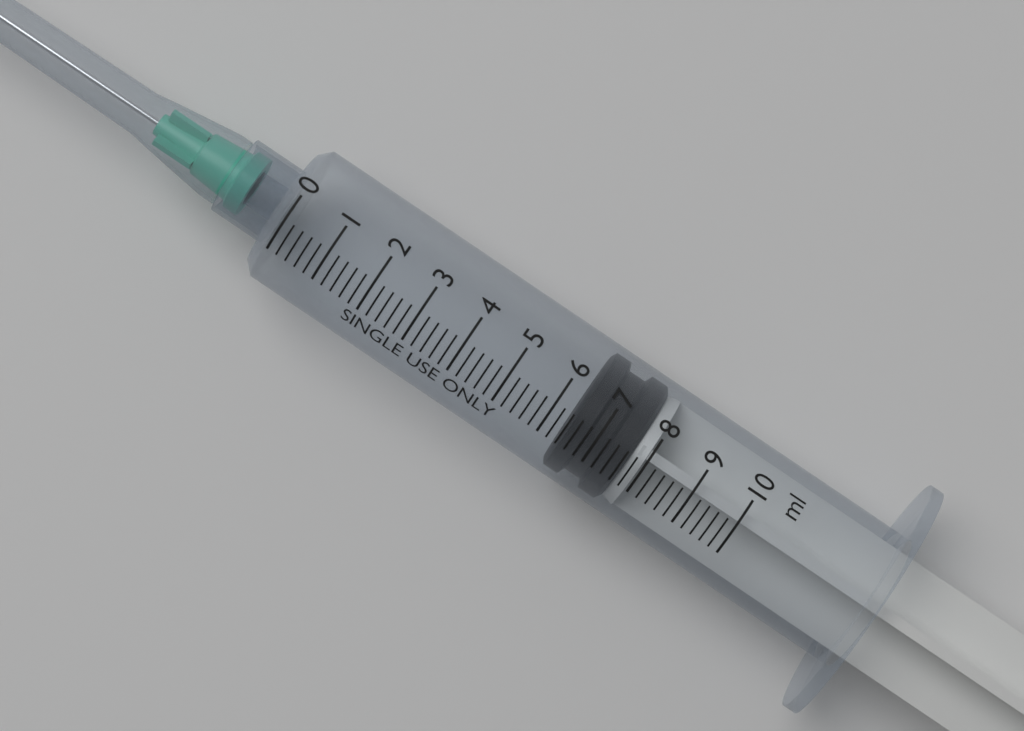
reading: 6.4 ml
